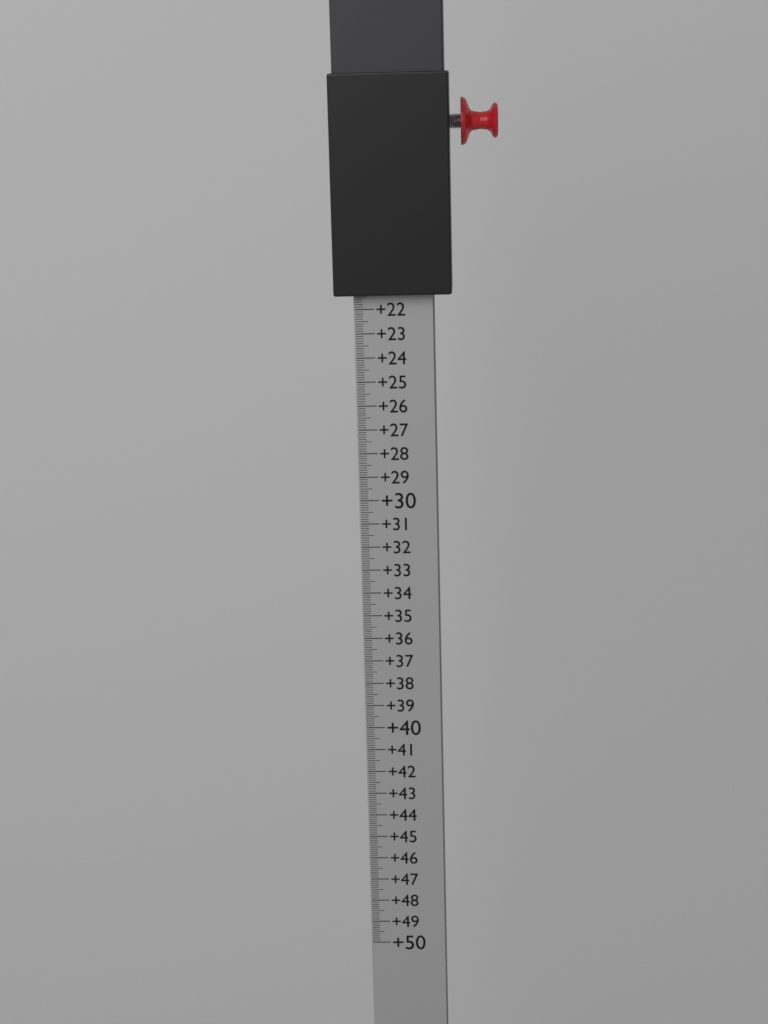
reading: 21.4 (no unit)
